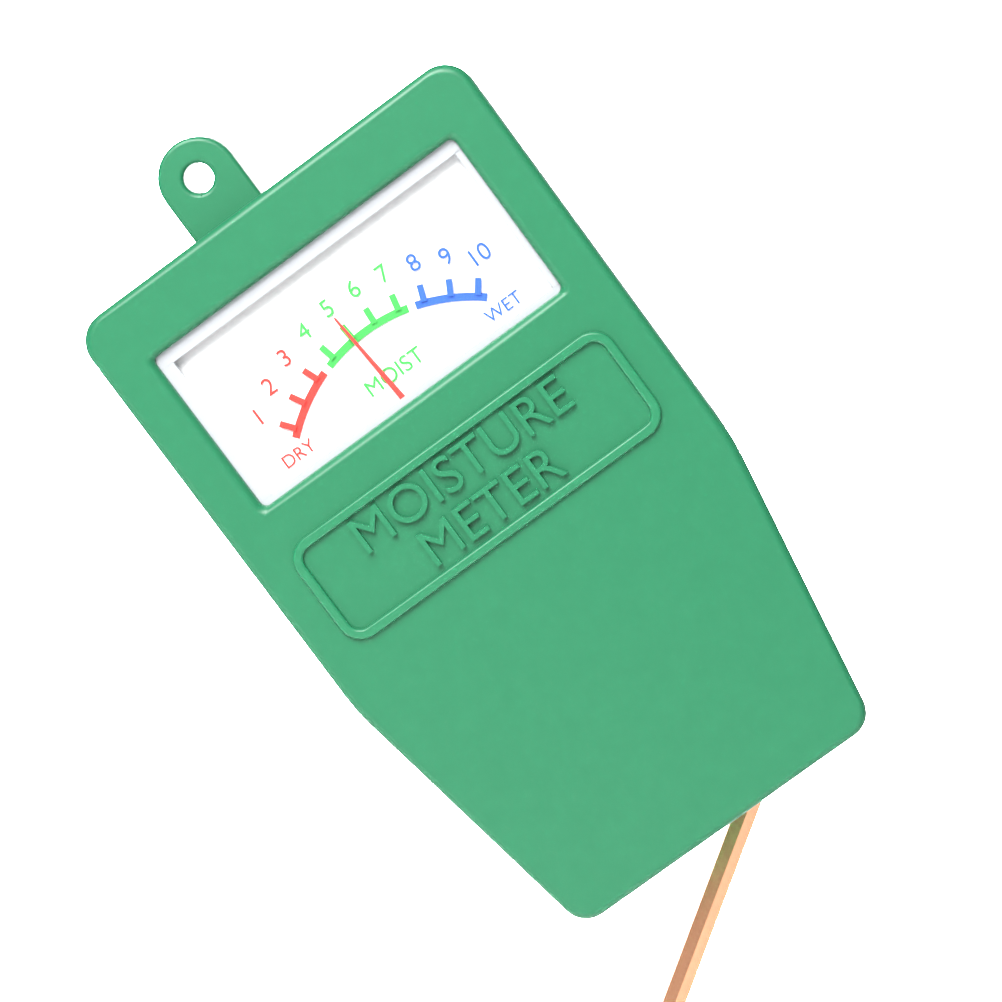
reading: 5 (no unit)
